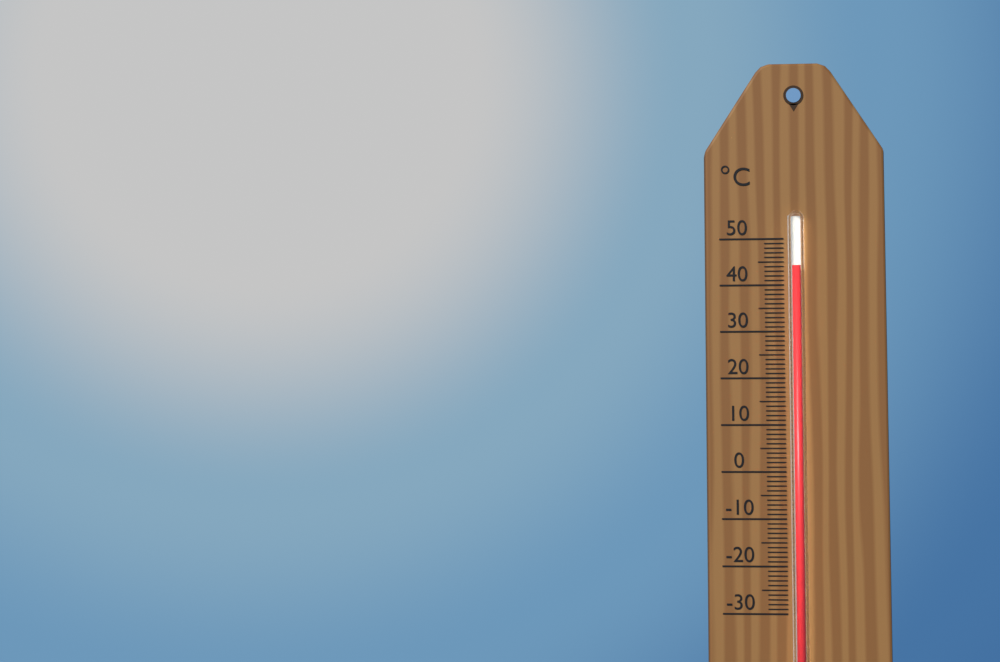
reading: 44 °C
